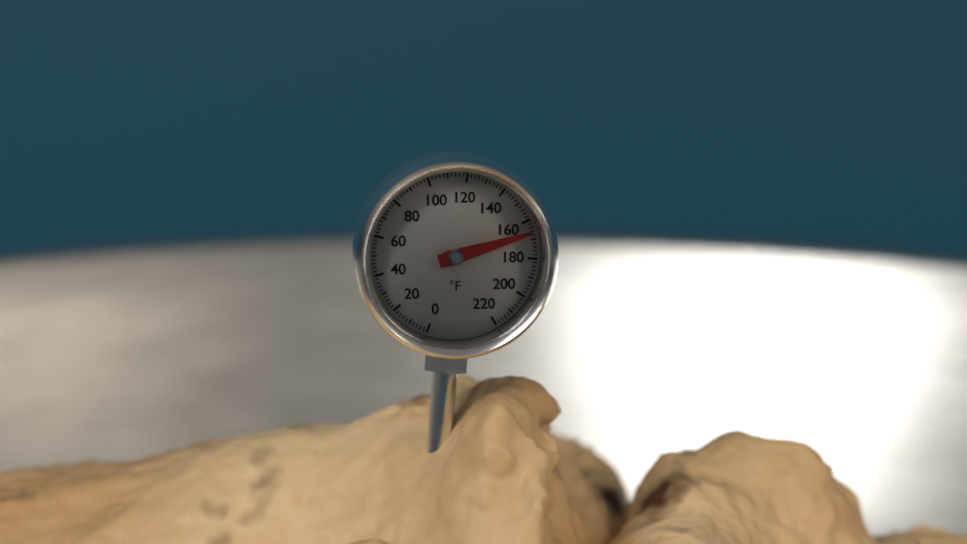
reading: 166 °F
